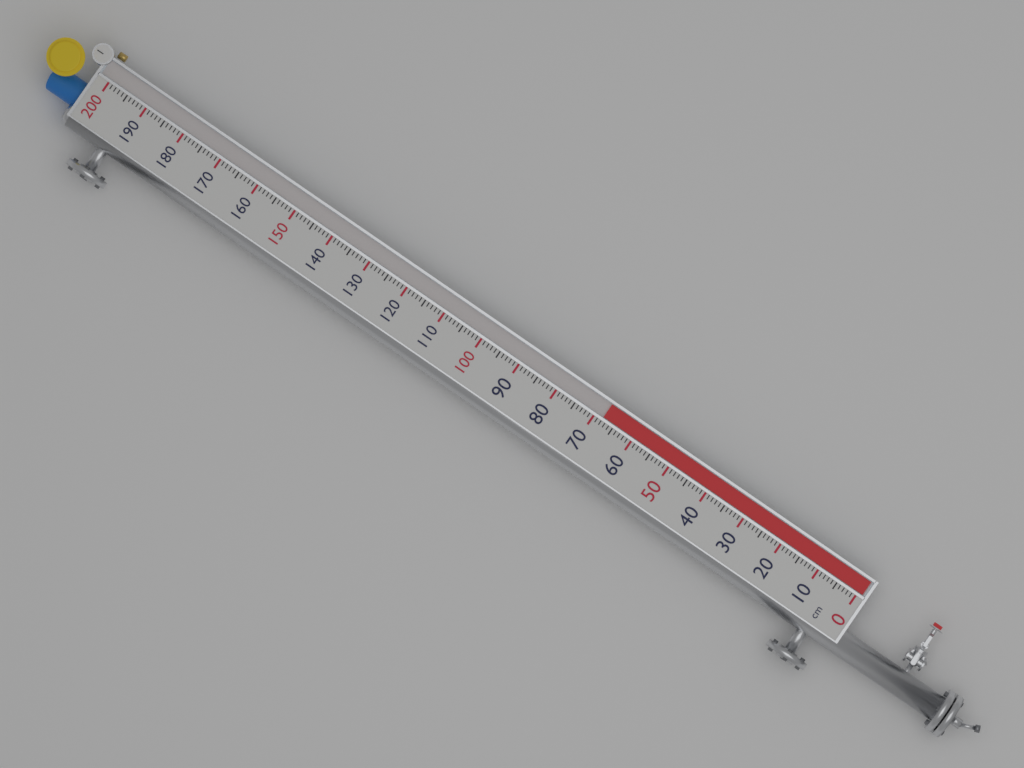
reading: 68 cm
